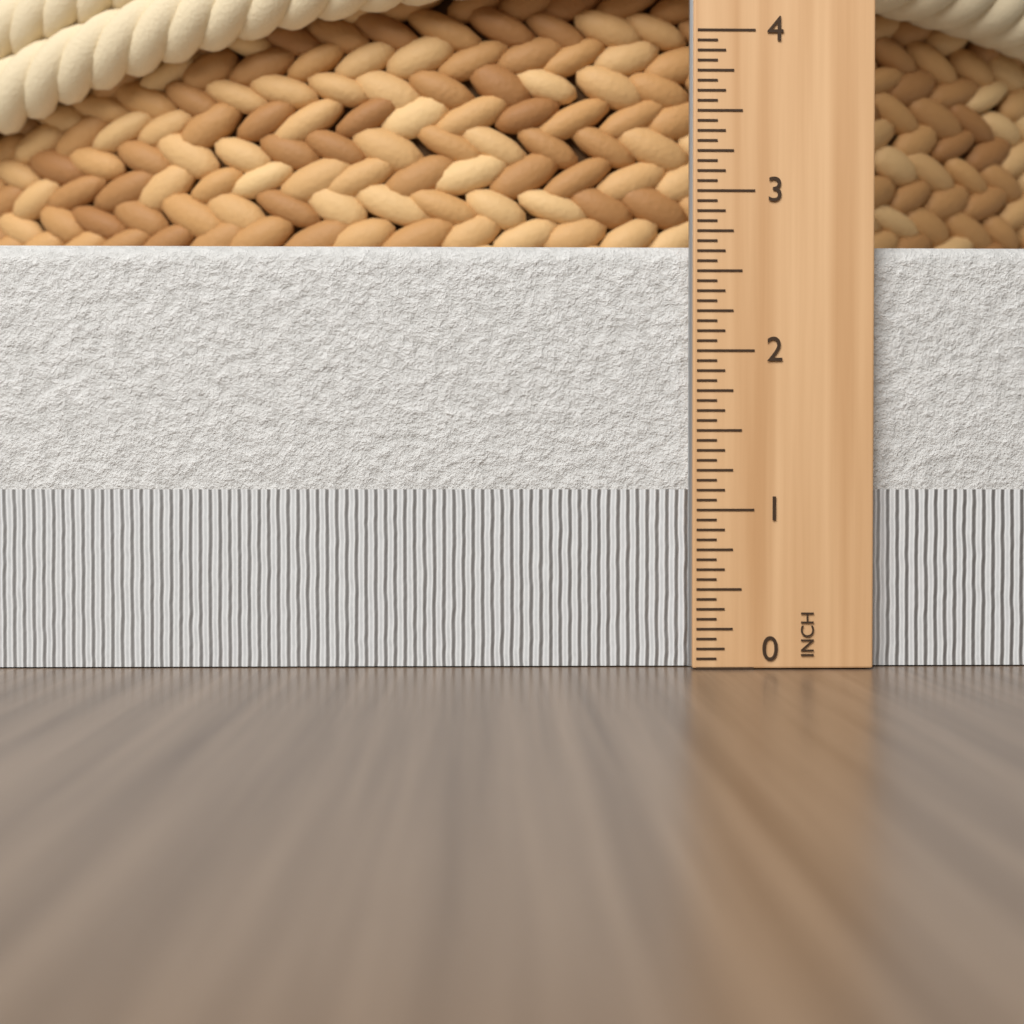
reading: 2.6875 in
